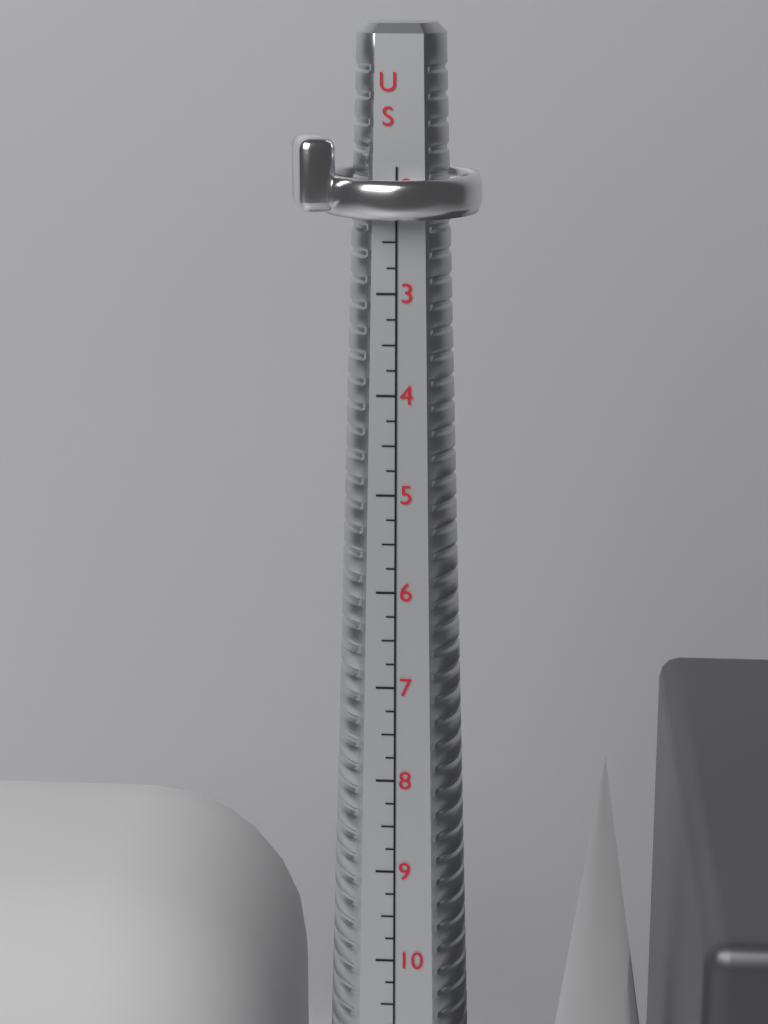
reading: 2.25 US
